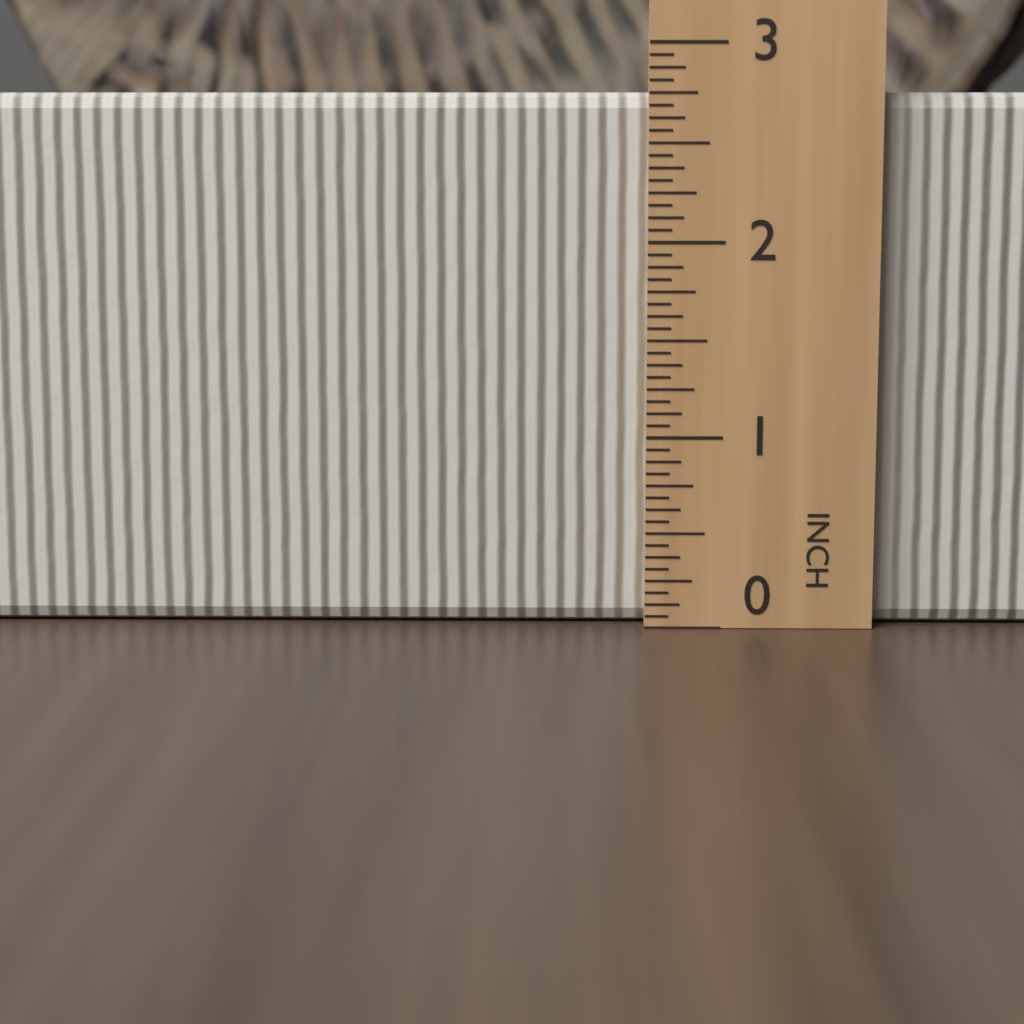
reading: 2.7500 in
